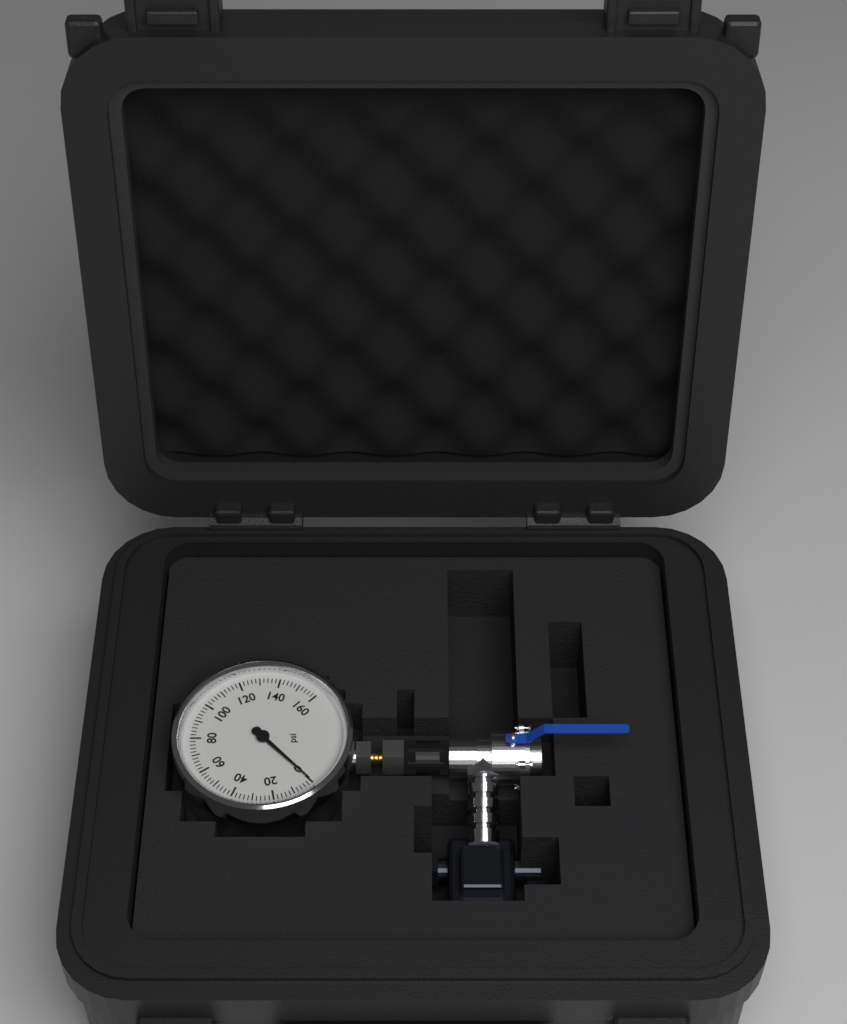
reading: 0 psi
